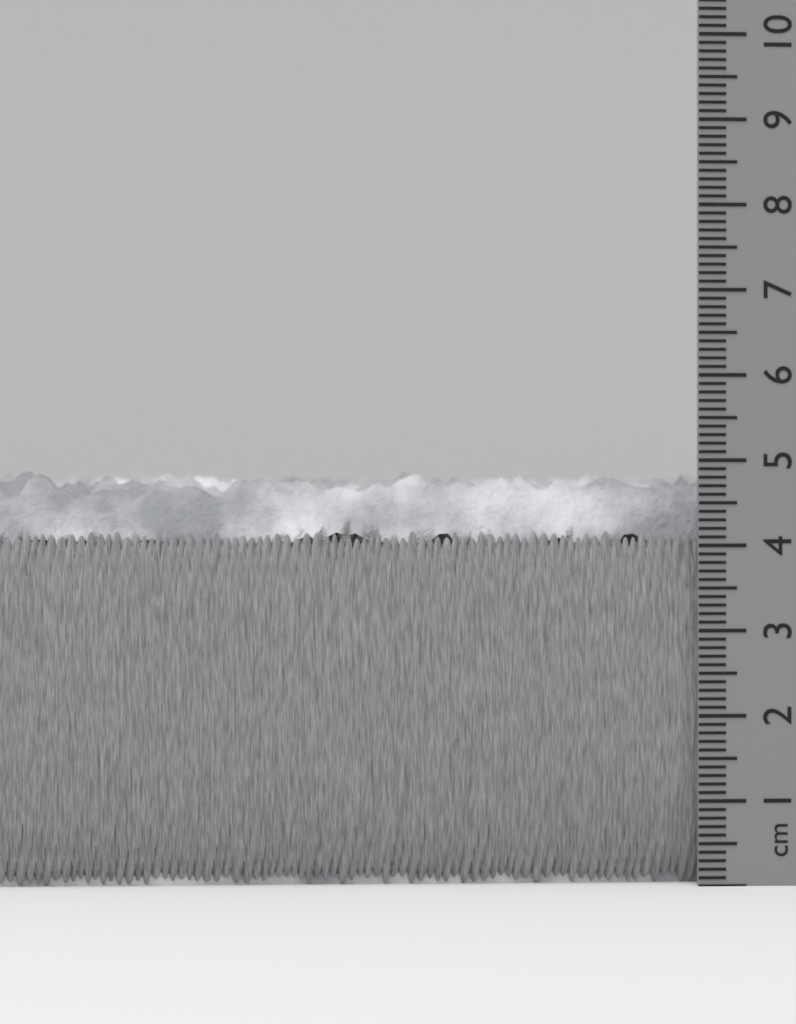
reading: 4.9 cm
